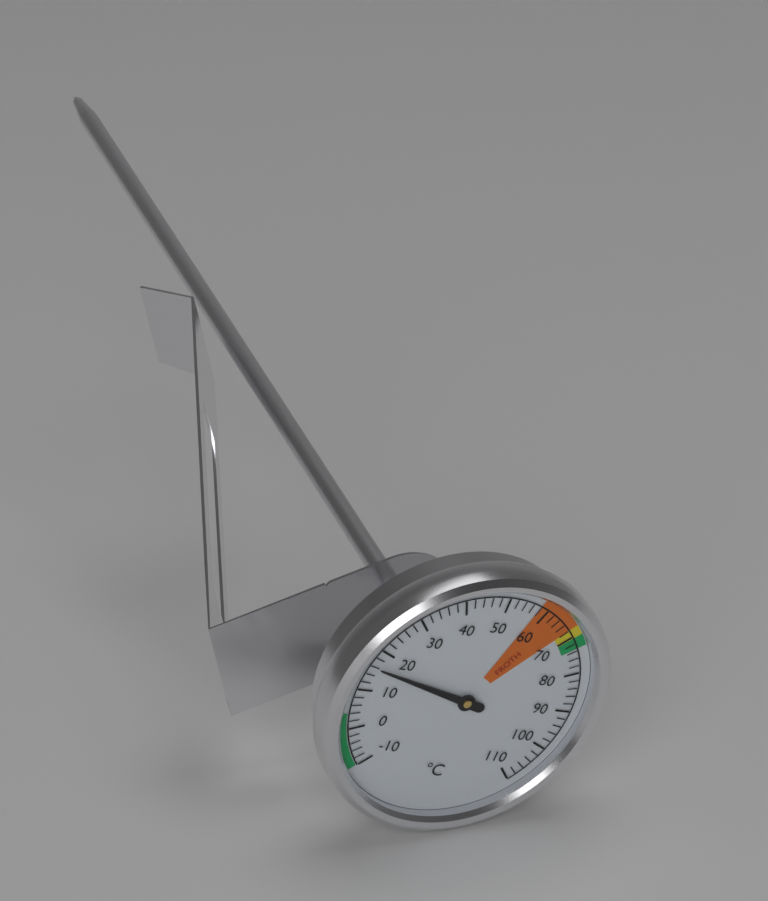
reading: 16 °C
